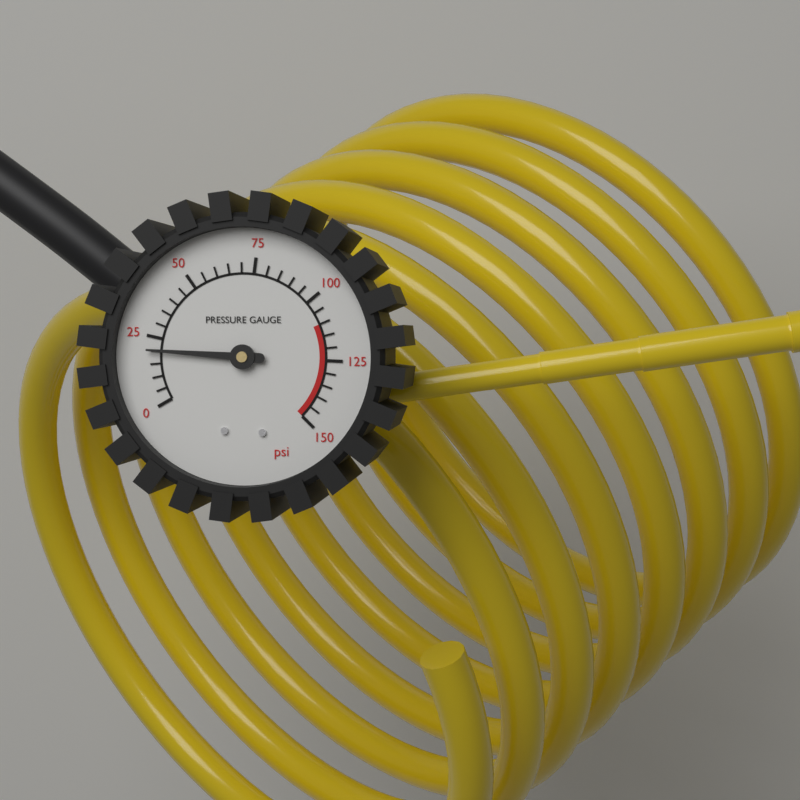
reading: 20 psi
